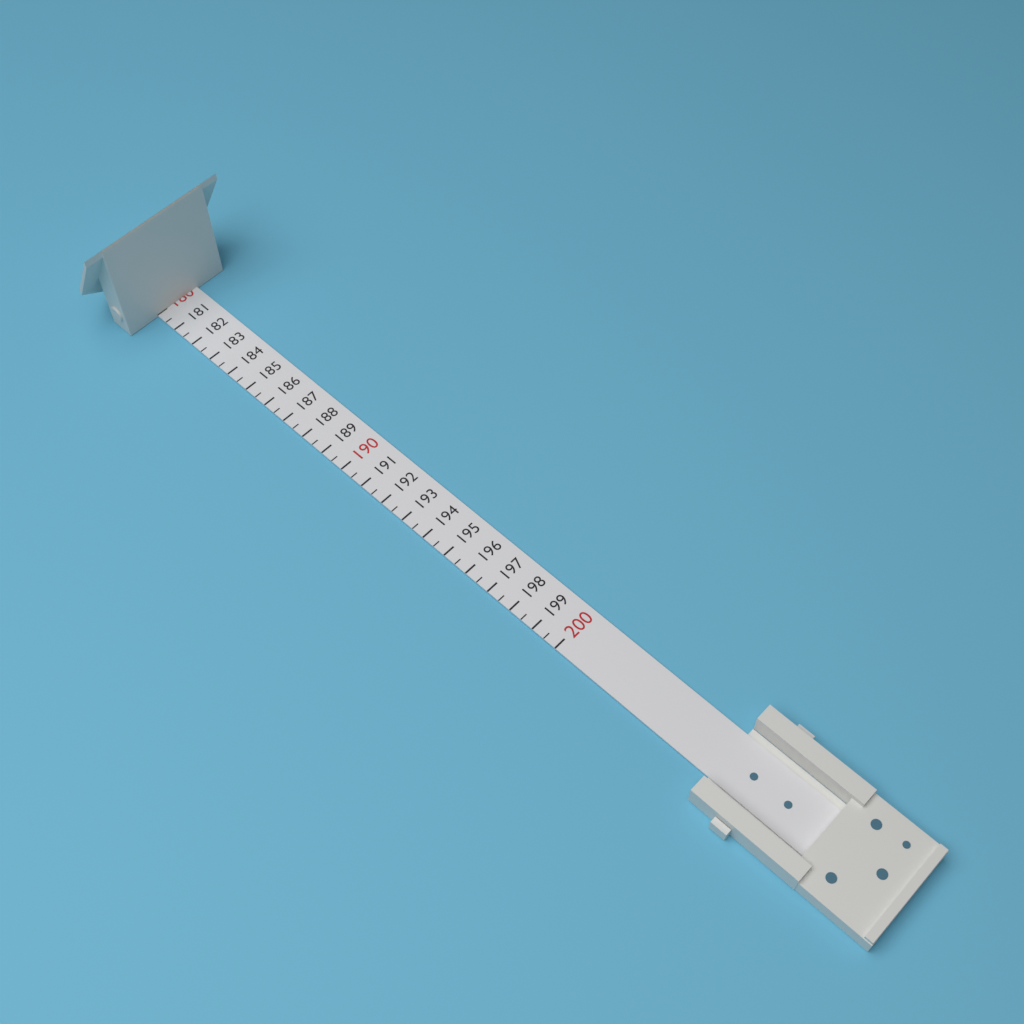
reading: 180.0 (no unit)
